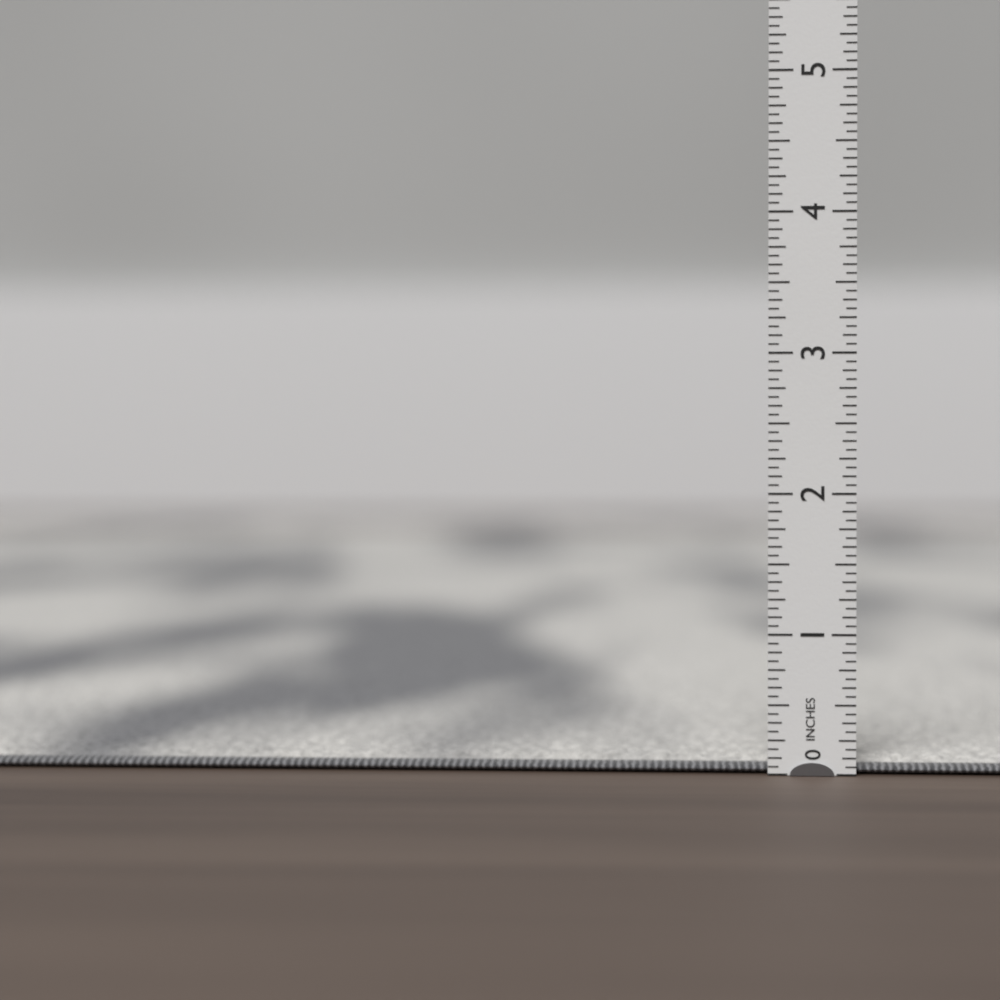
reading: 0.1250 in
